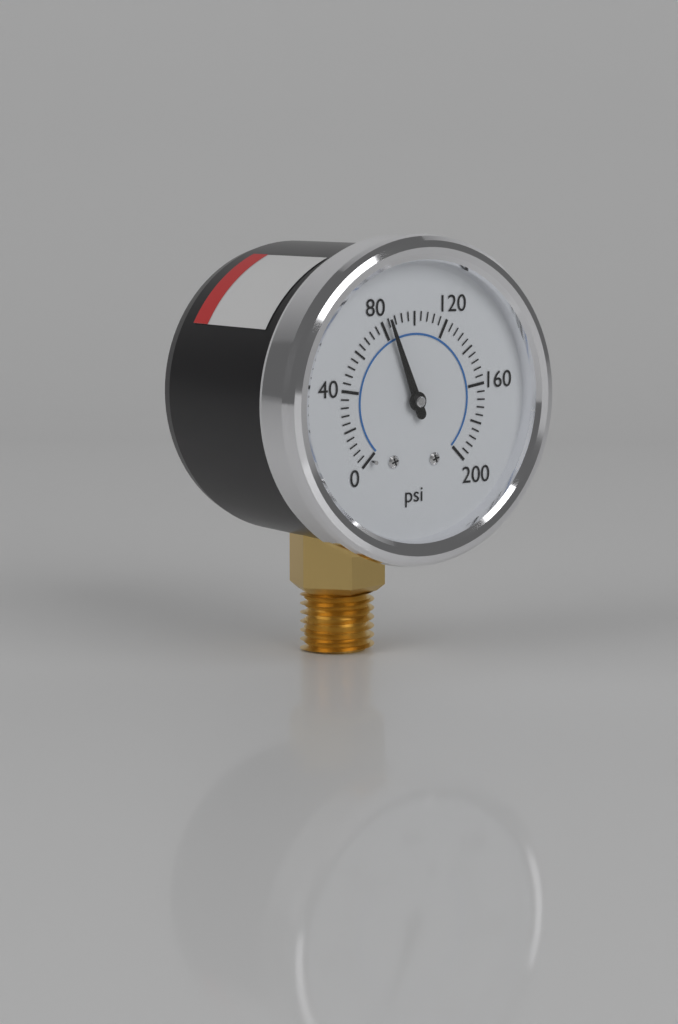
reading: 84 psi
